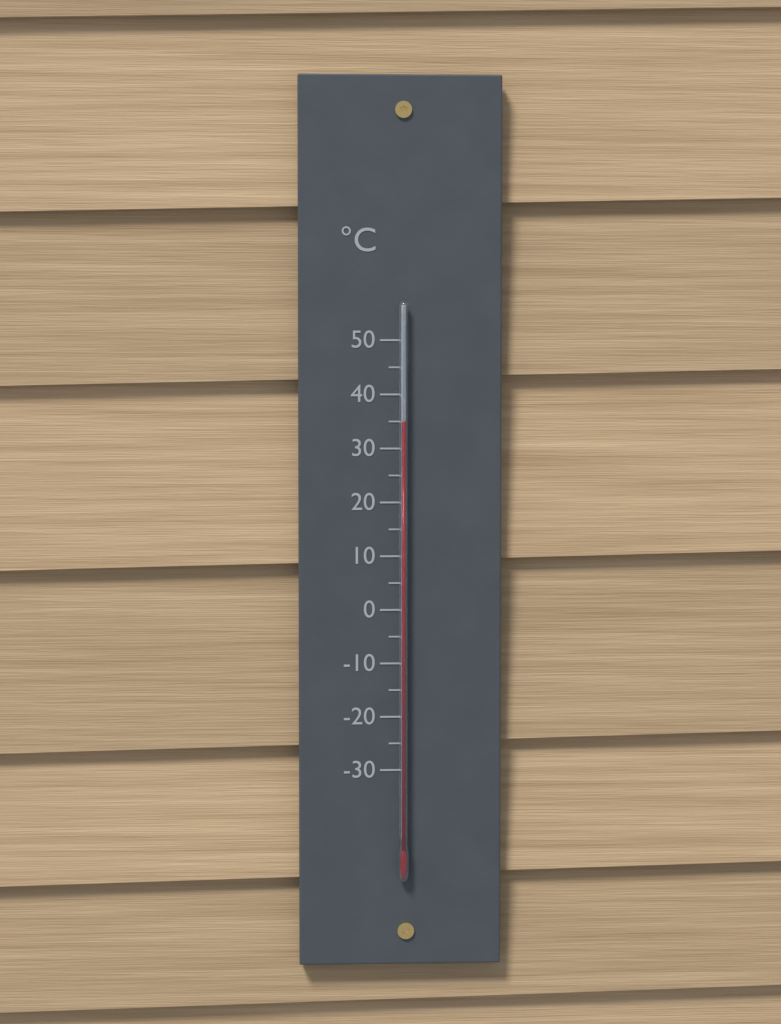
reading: 35 °C
